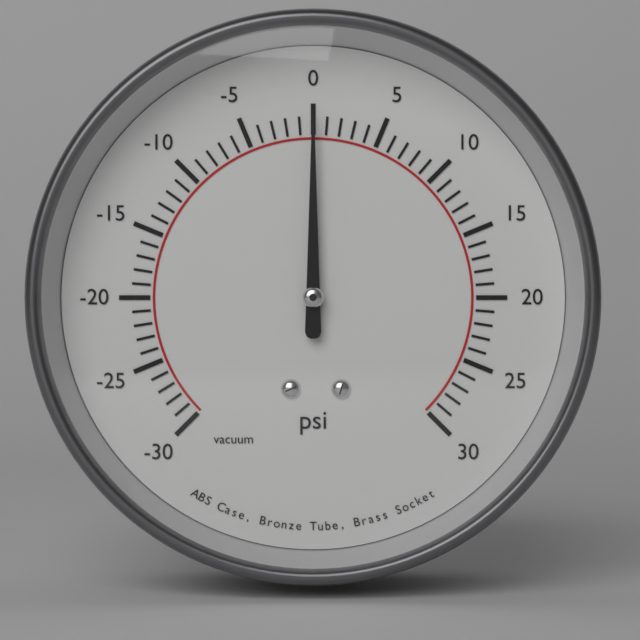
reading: 0 psi
